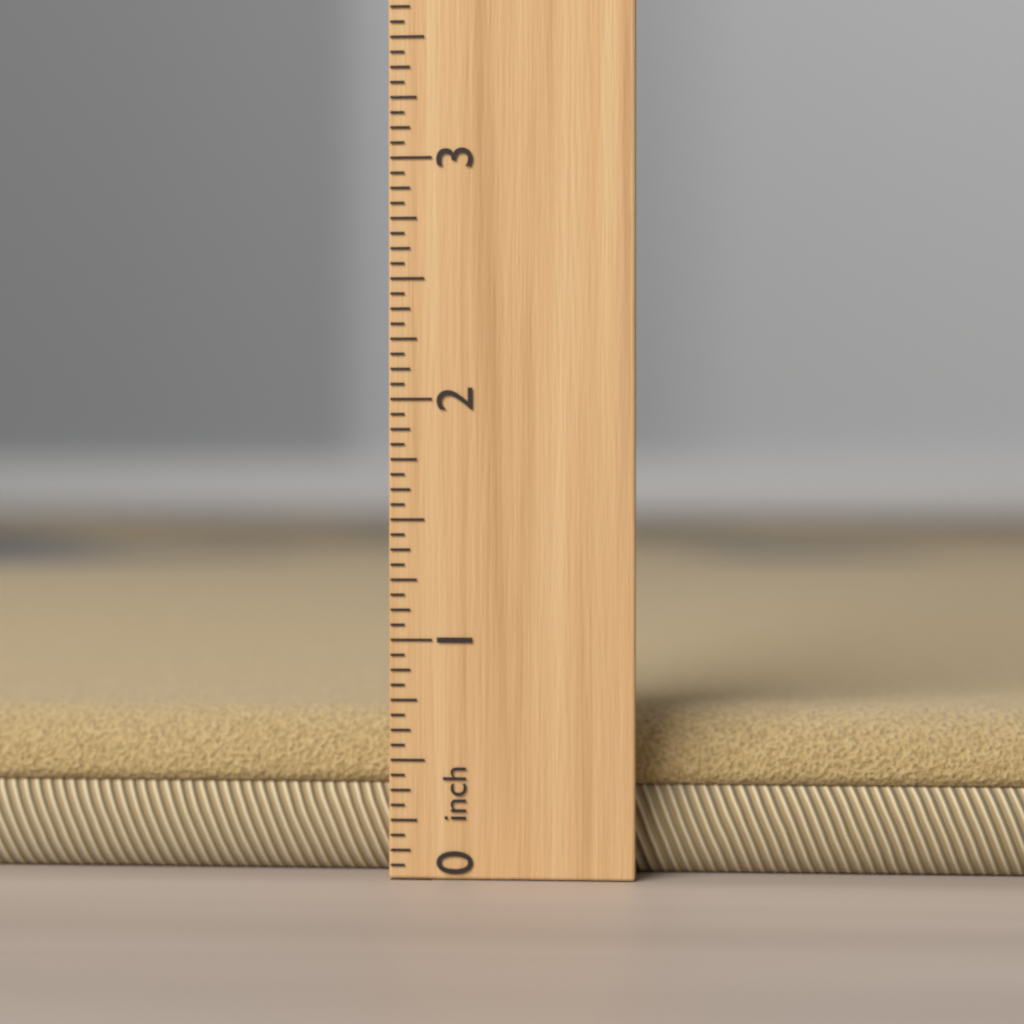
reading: 0.6875 inch
